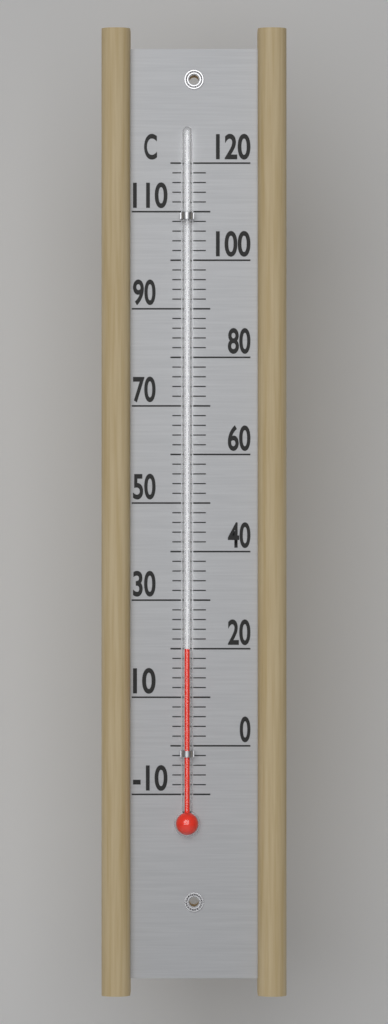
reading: 20 °C
